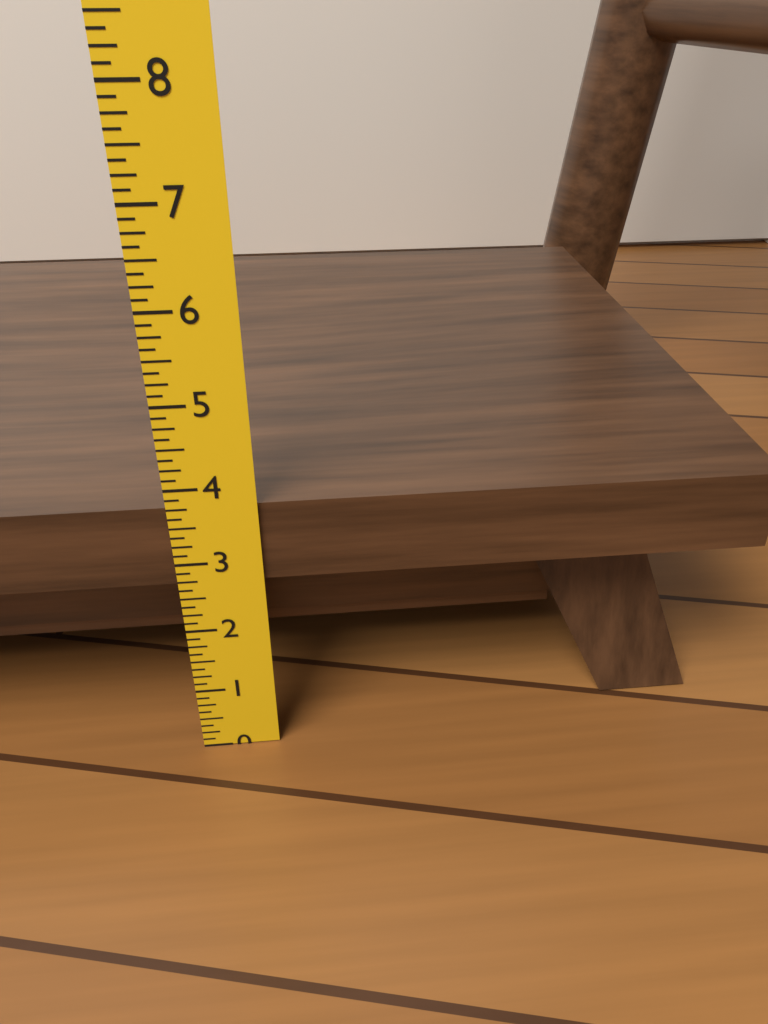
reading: 3.750 in
